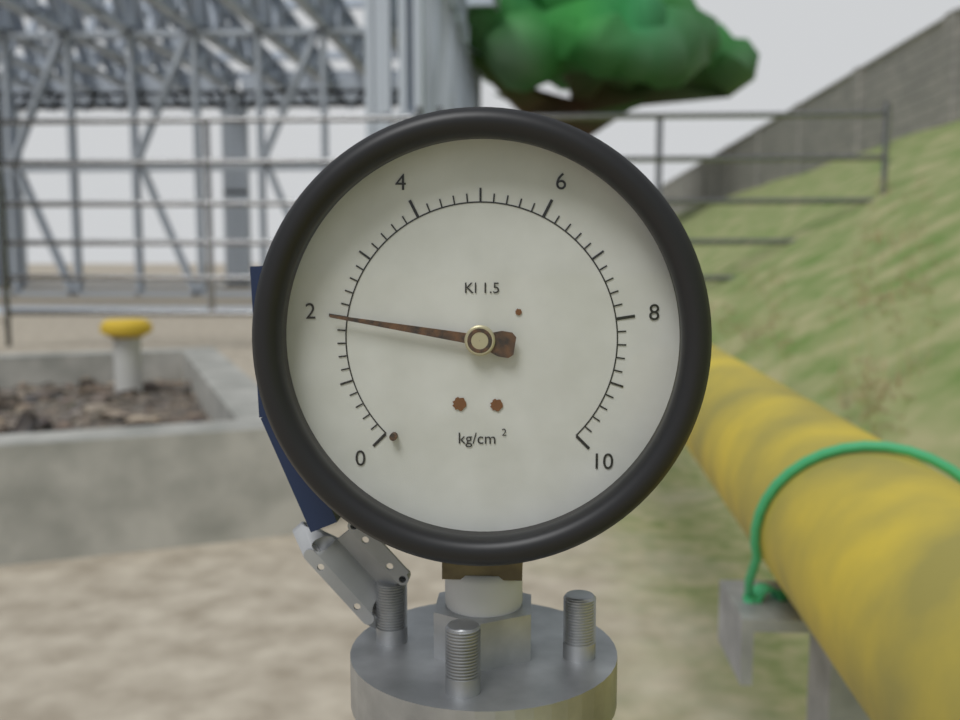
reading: 2.0 kg/cm²
